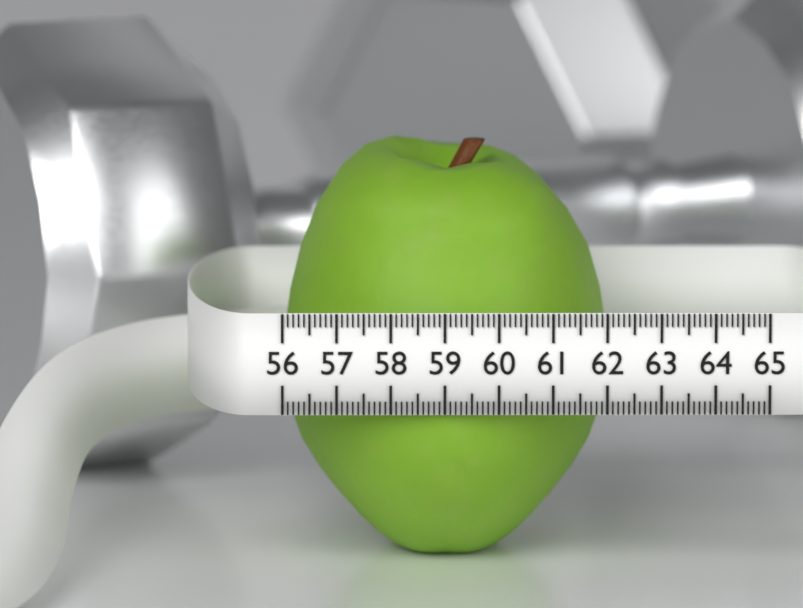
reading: 62.1 (no unit)
